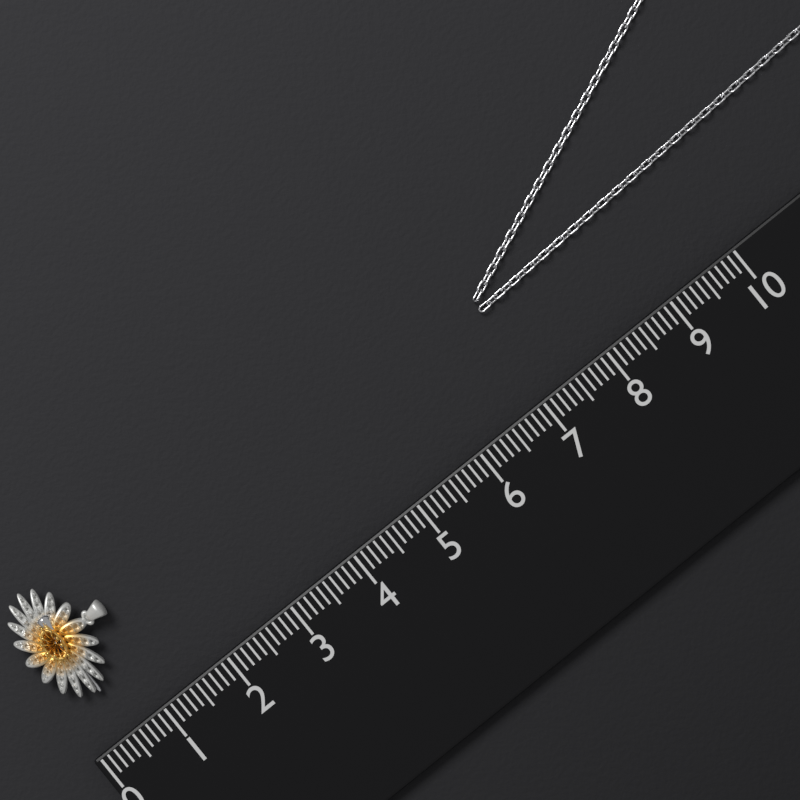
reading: 1.2 (no unit)
